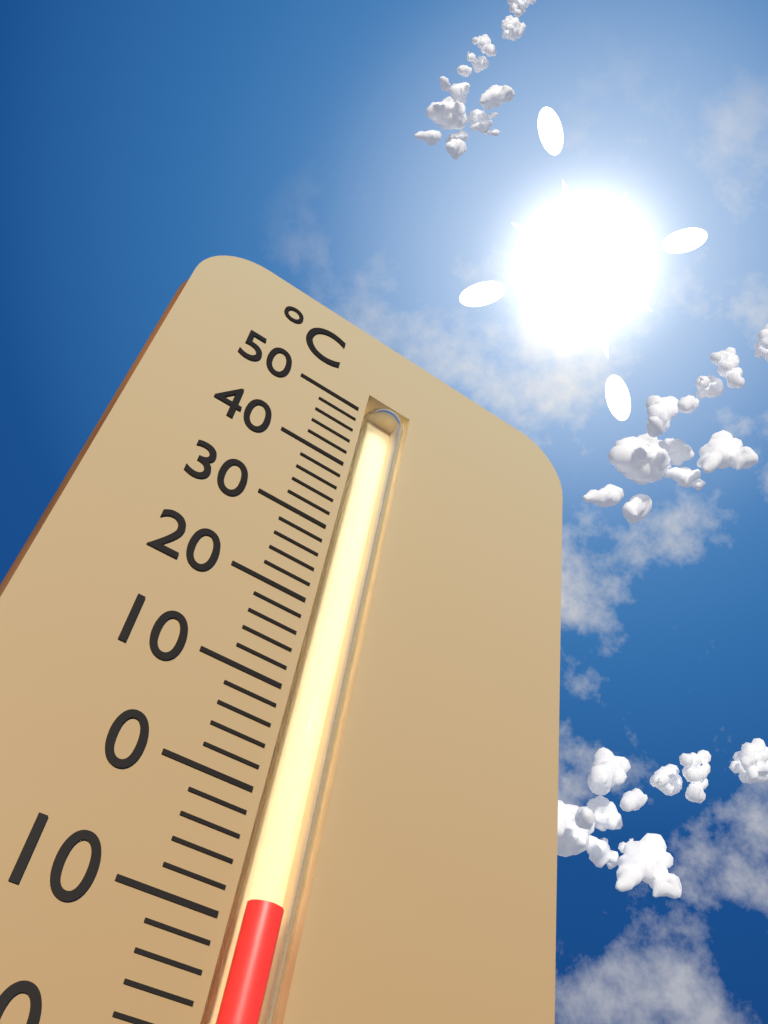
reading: -8 °C
